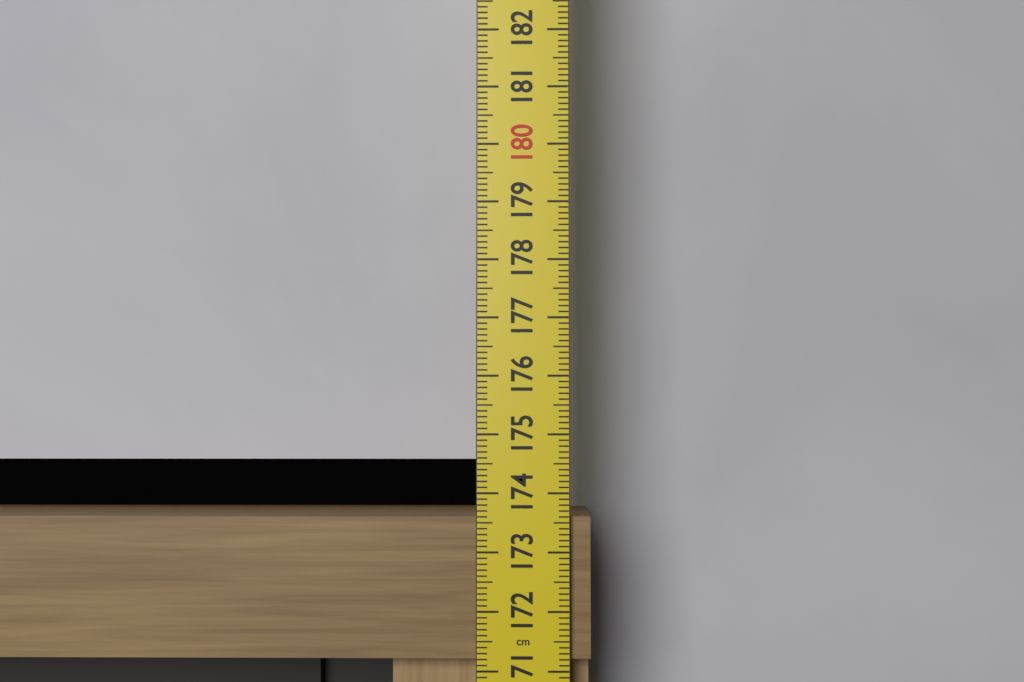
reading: 173.6 cm
